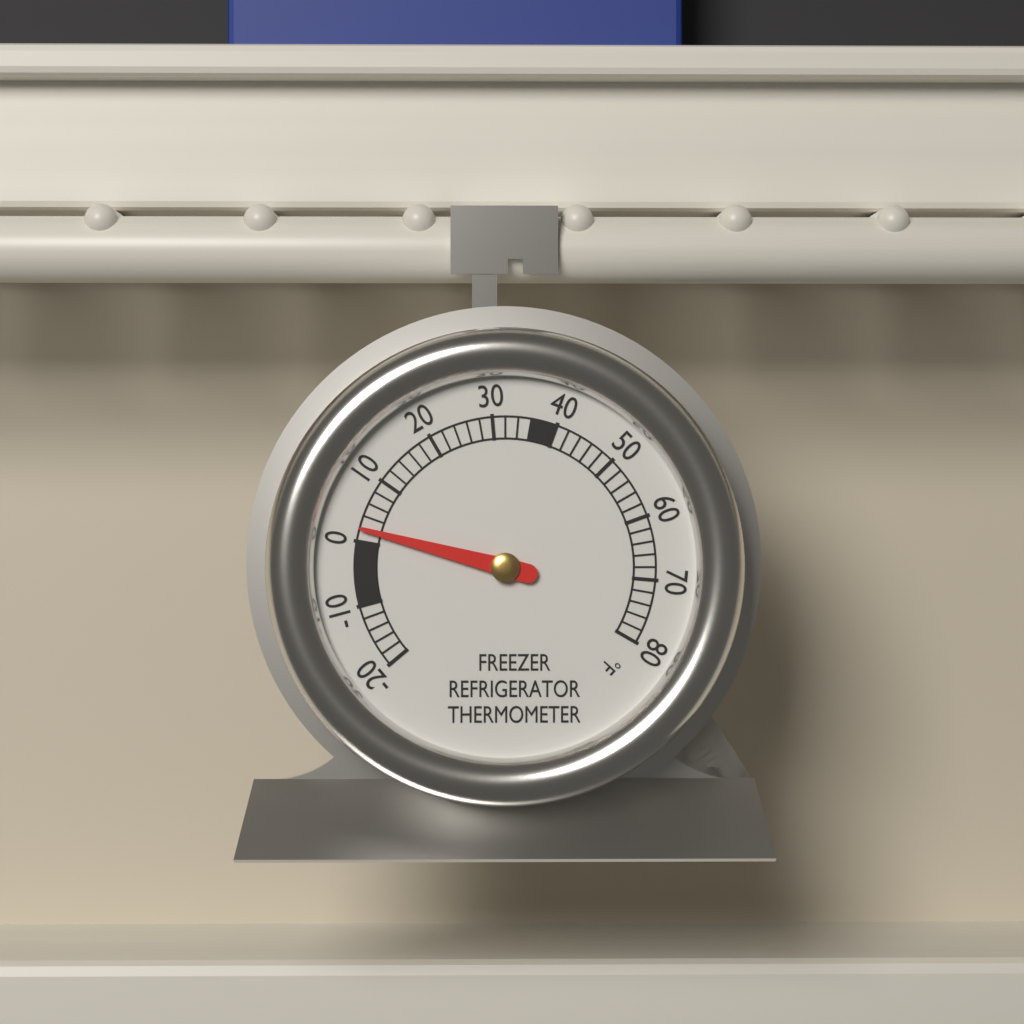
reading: 2 °F
